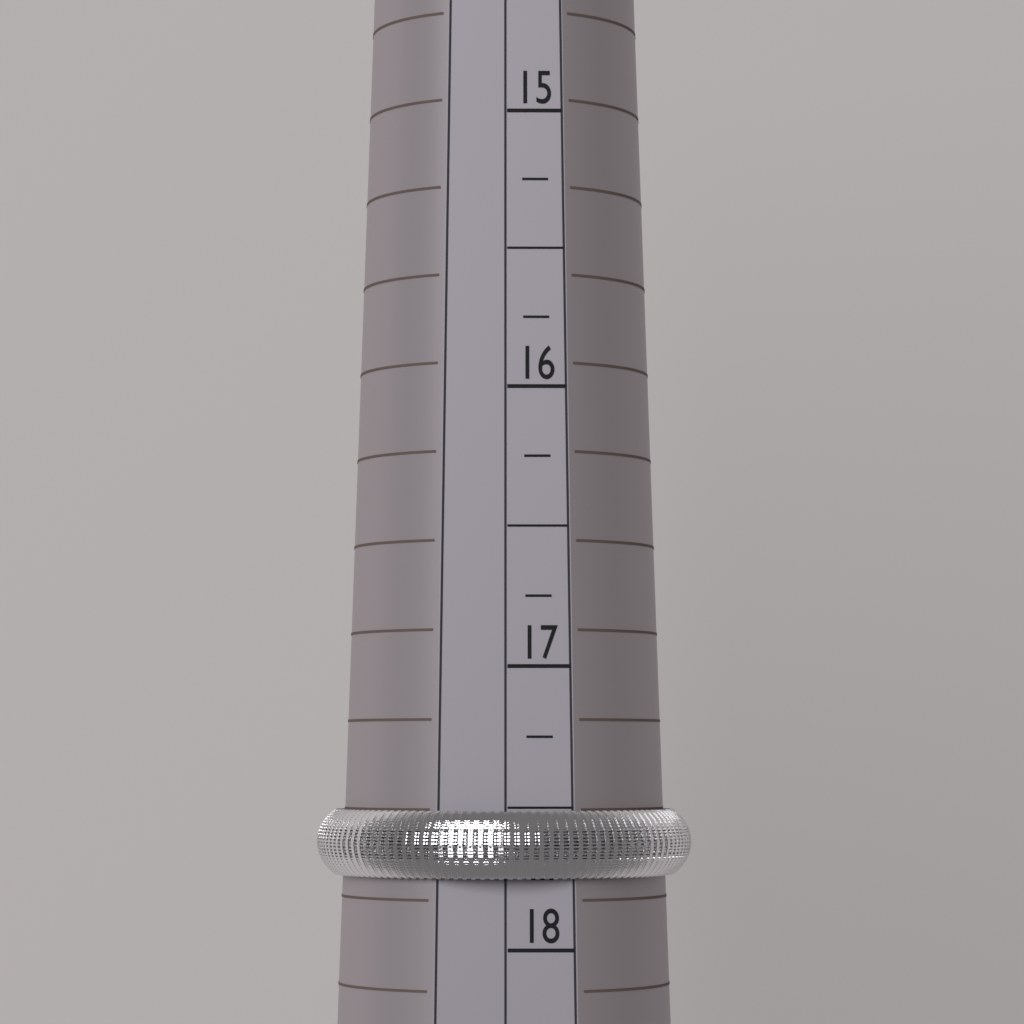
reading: 17.75 (no unit)
